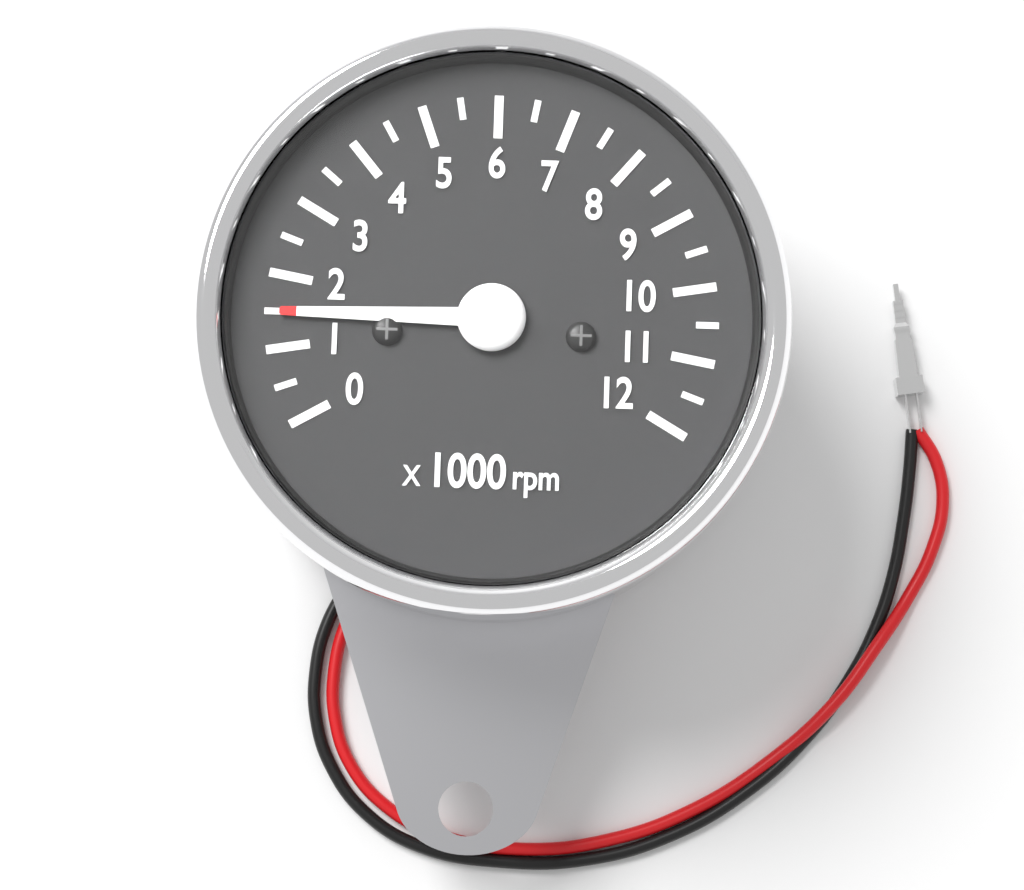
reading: 1.5 x1000 rpm
